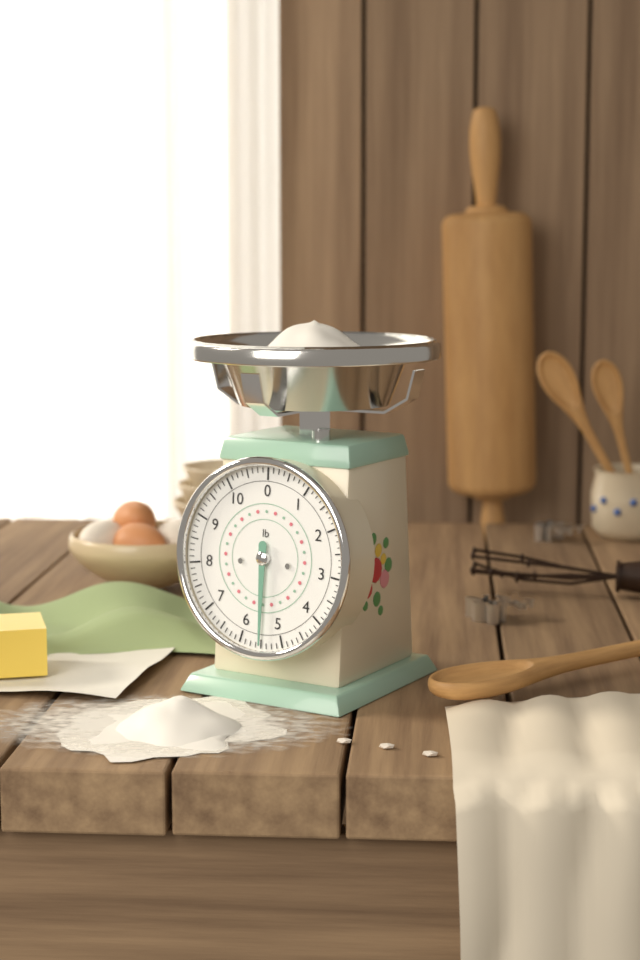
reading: 5.500 lb
